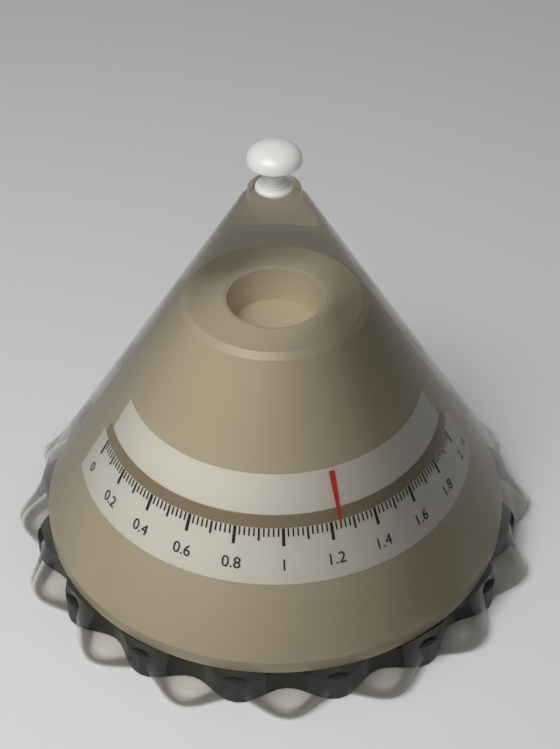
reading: 1.24 kg
